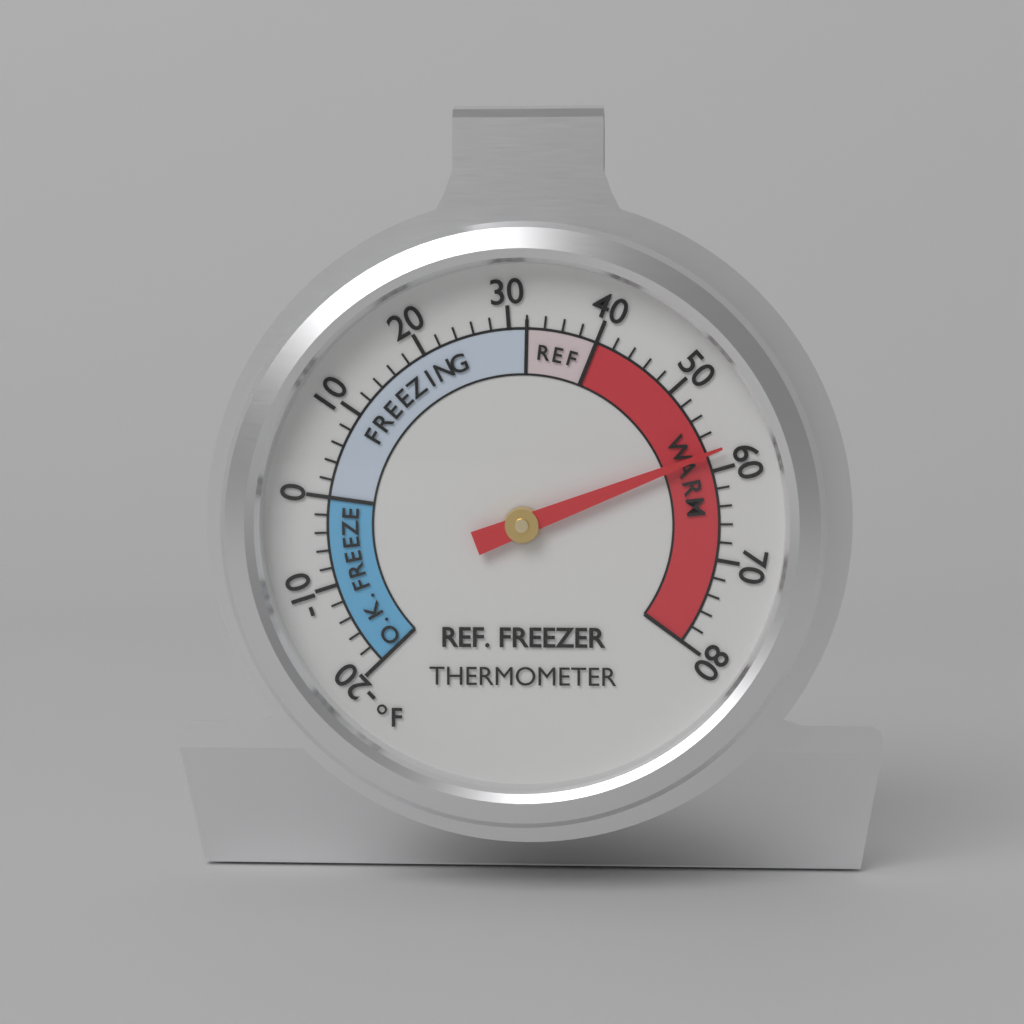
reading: 58 °F
